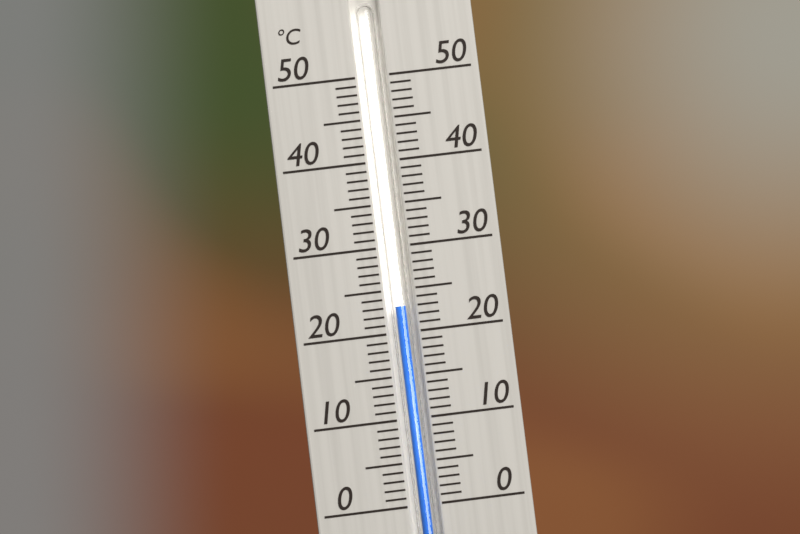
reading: 23 °C
